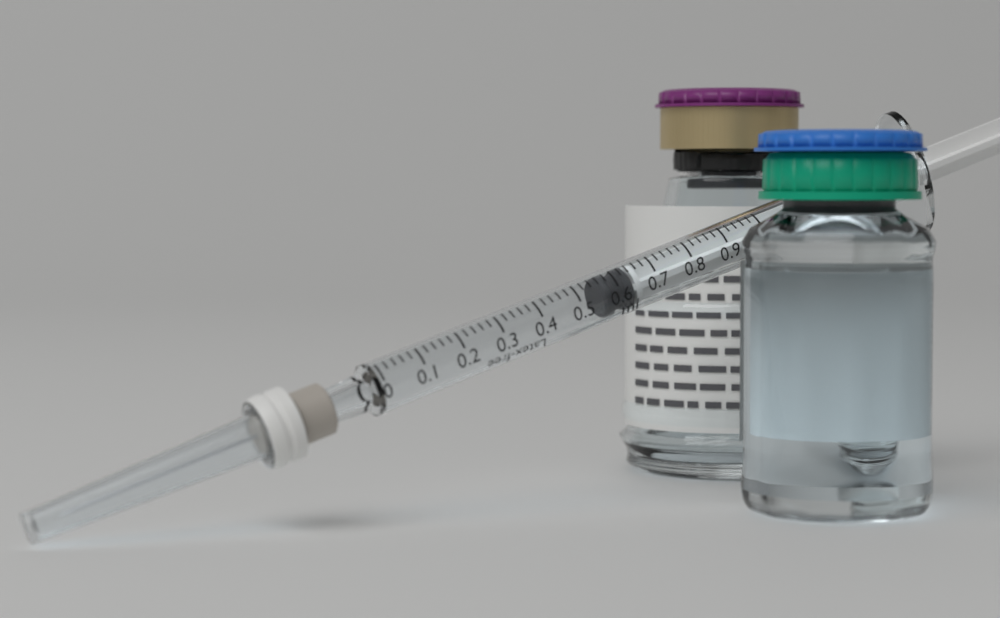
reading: 0.56 ml
